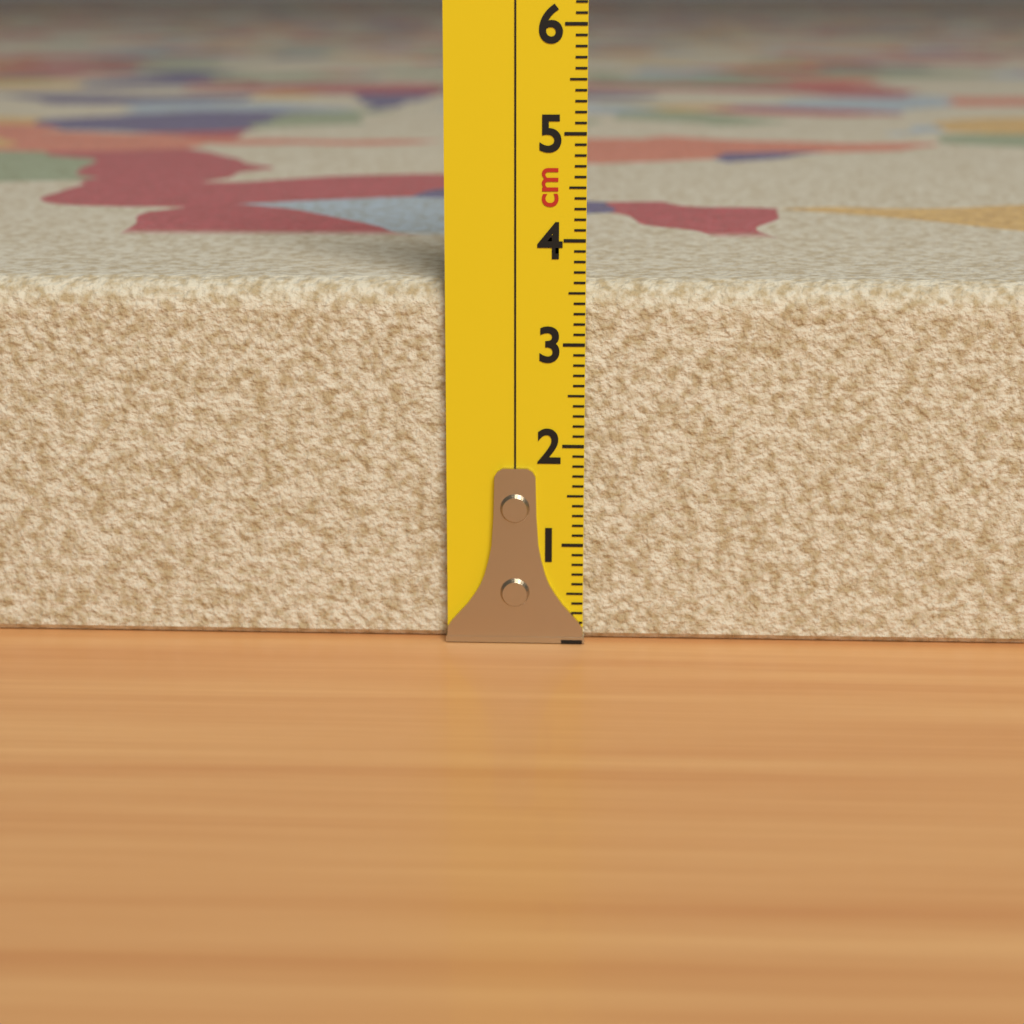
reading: 3.6 cm
